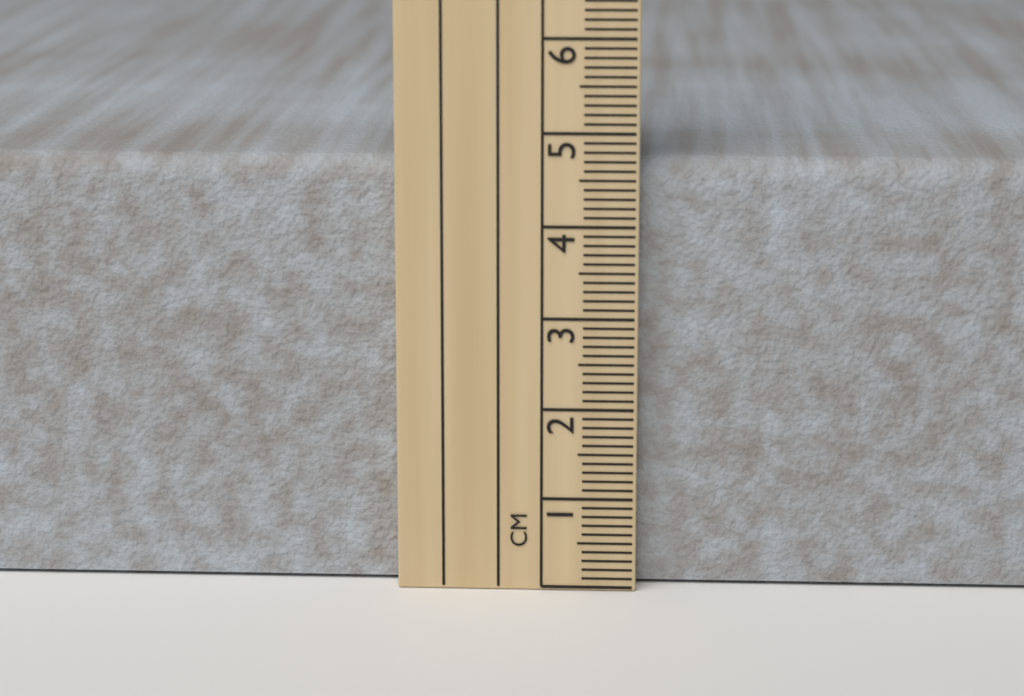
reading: 4.7 cm
